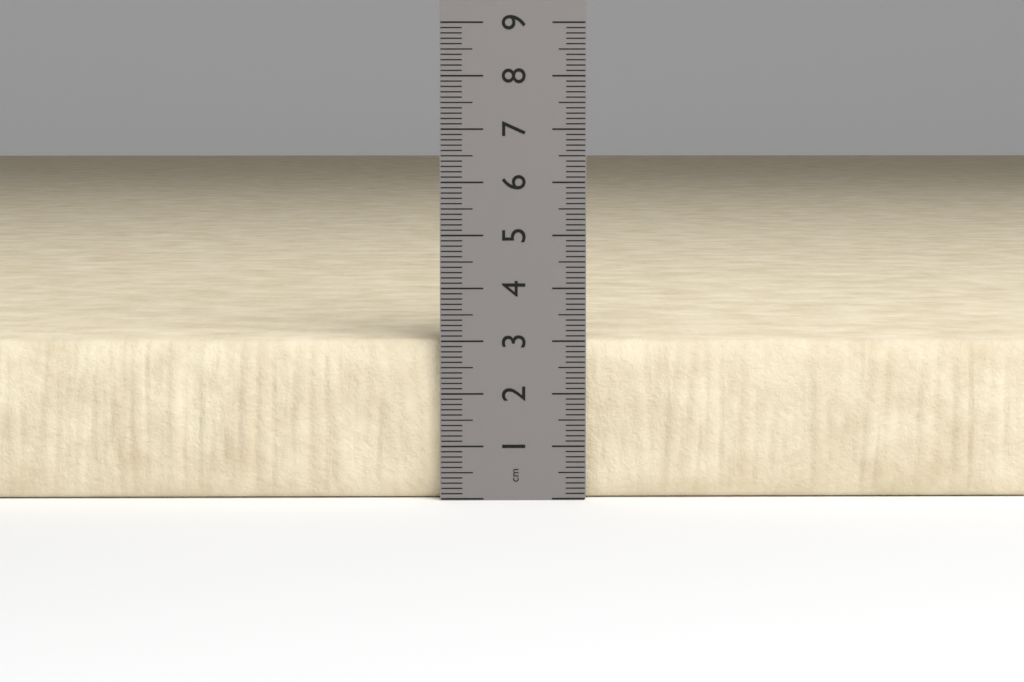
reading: 3.0 cm
